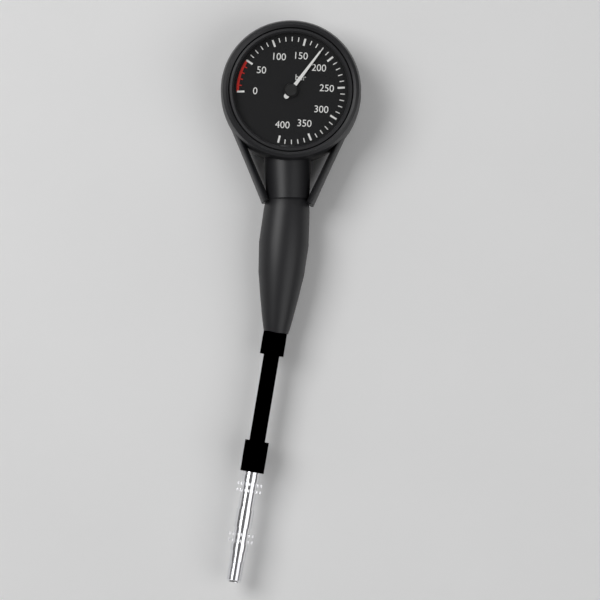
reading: 180 bar
